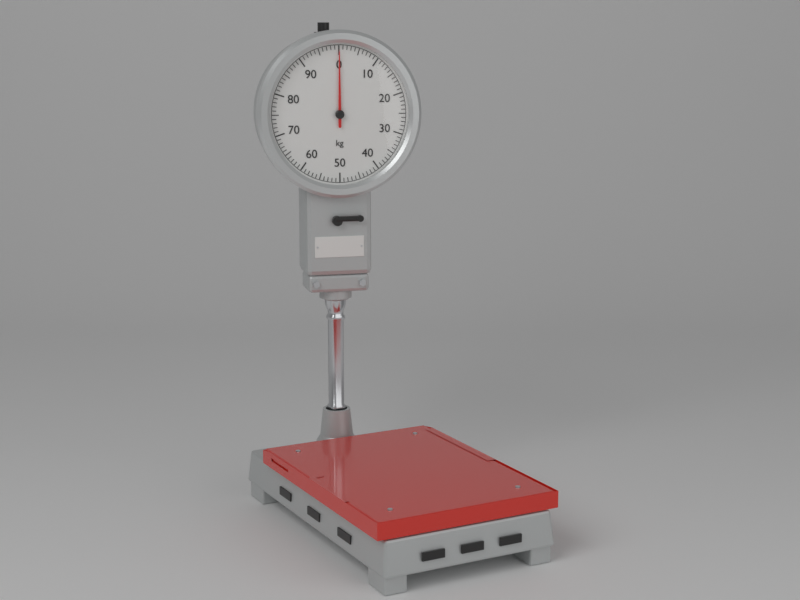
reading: 0 kg
